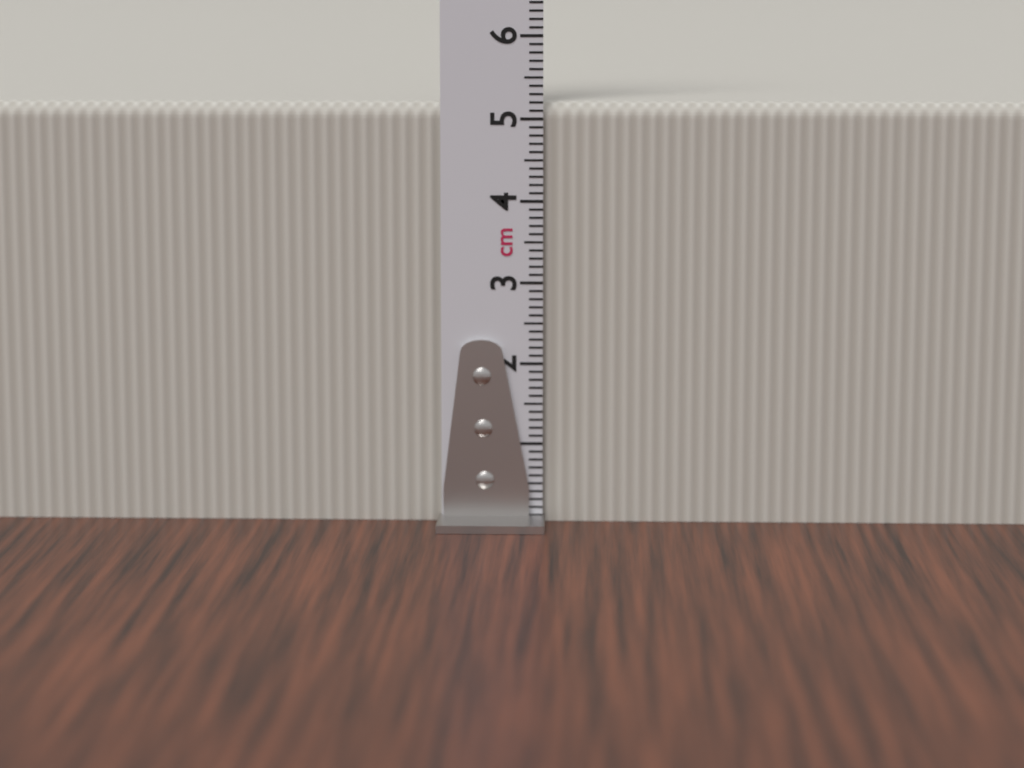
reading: 5.2 cm
